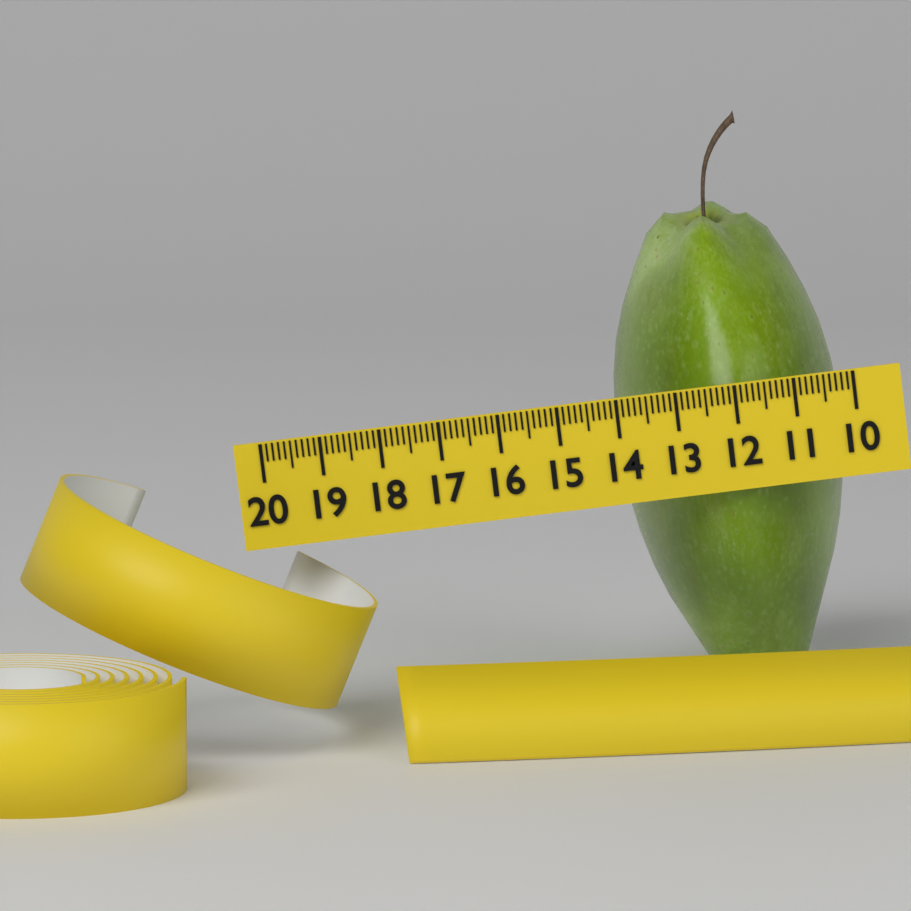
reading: 13.9 (no unit)
